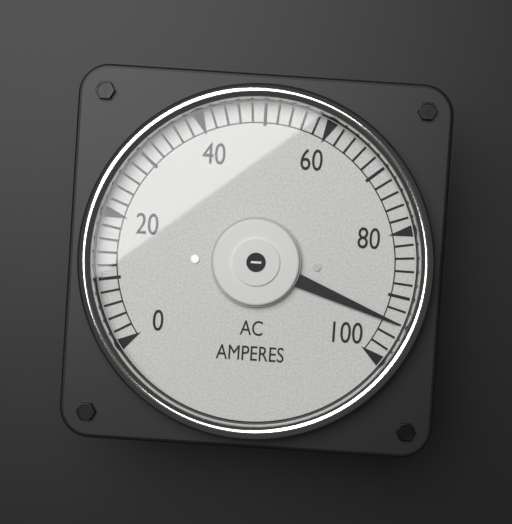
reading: 94 A
